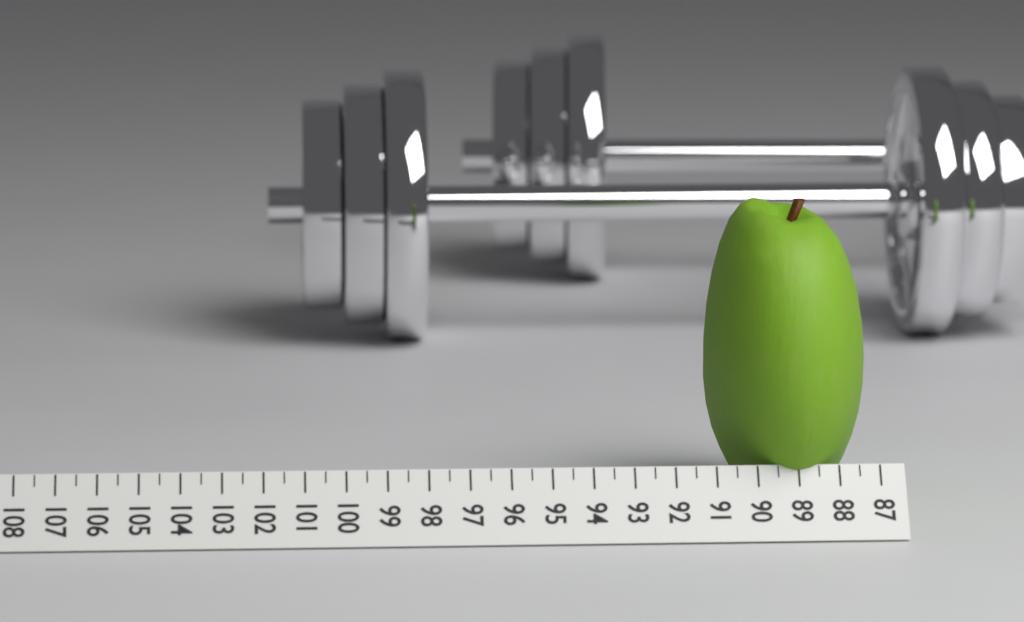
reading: 91.0 (no unit)
